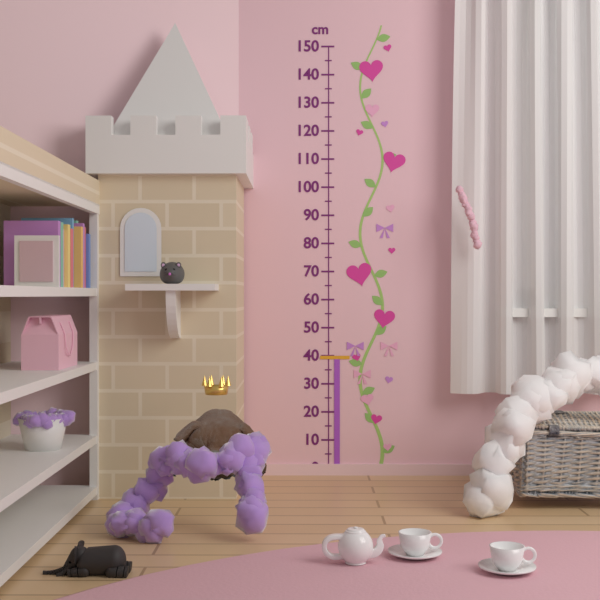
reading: 40 cm
